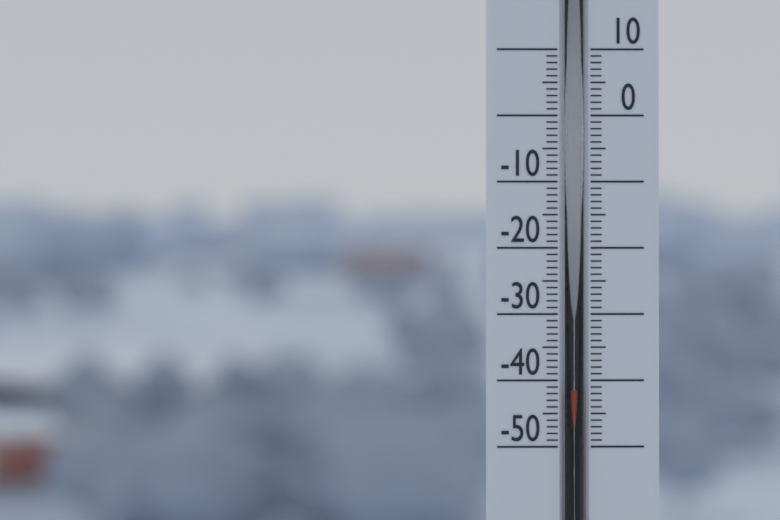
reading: -41 (no unit)
